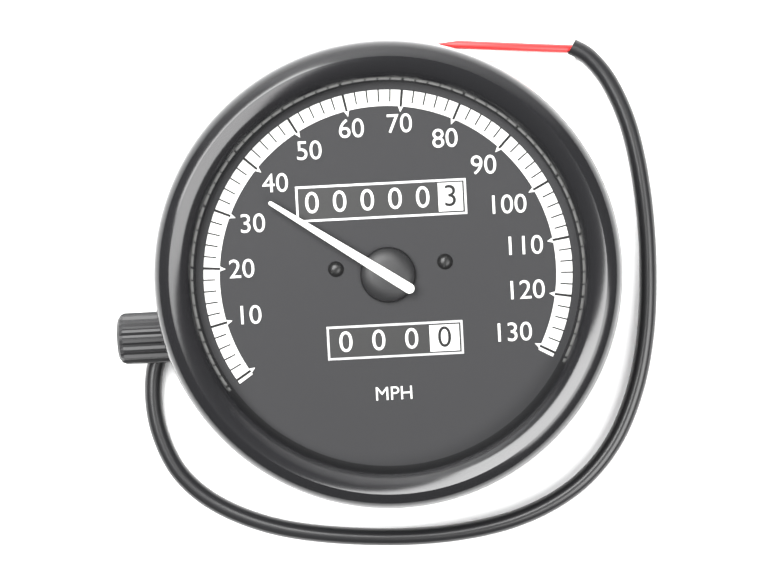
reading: 36 MPH
